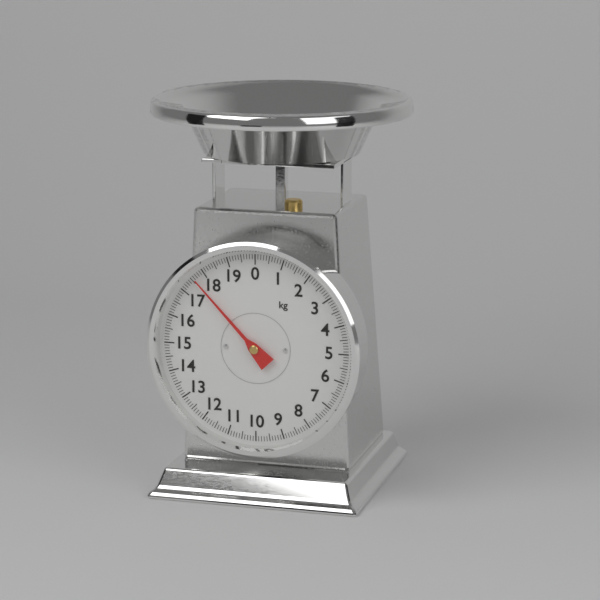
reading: 17.6 kg
